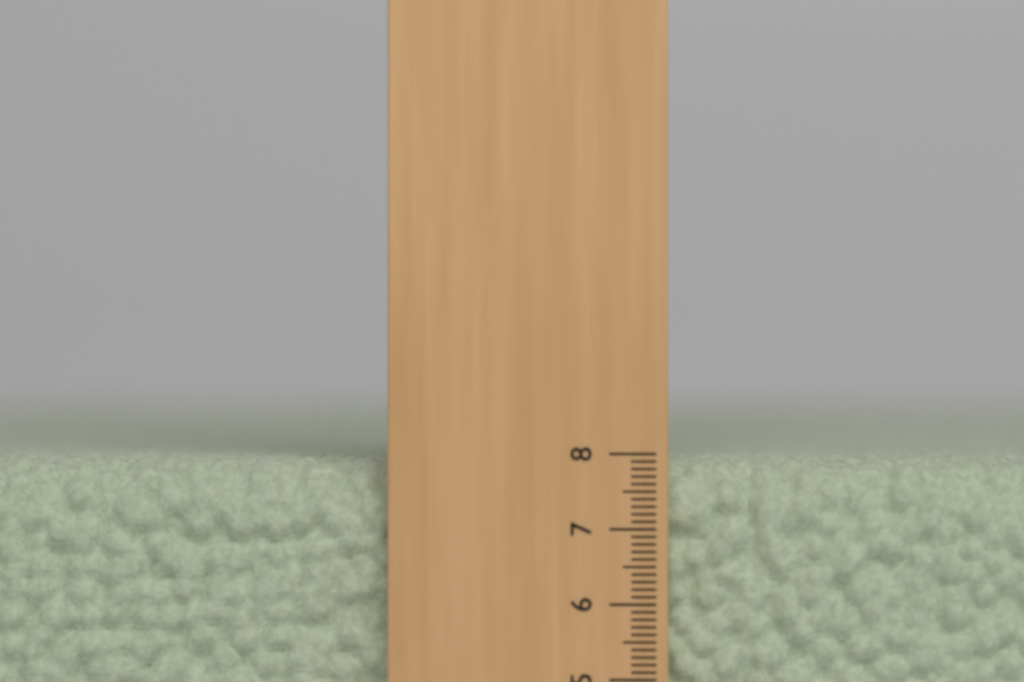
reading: 7.9 (no unit)
